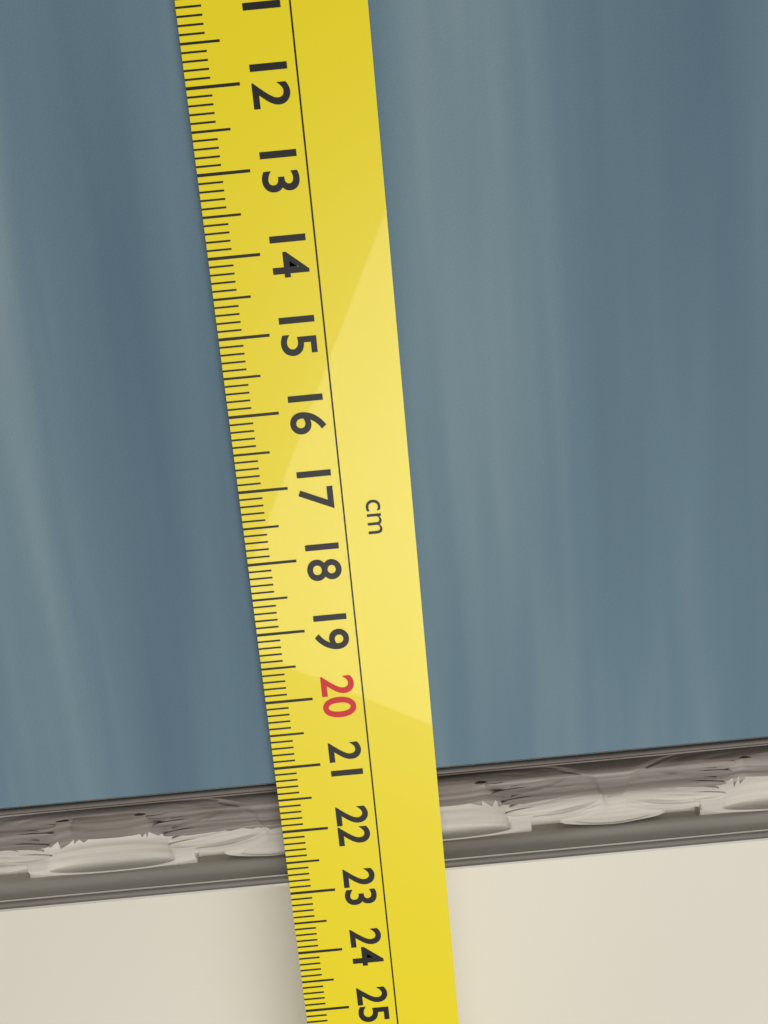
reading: 22.9 cm
